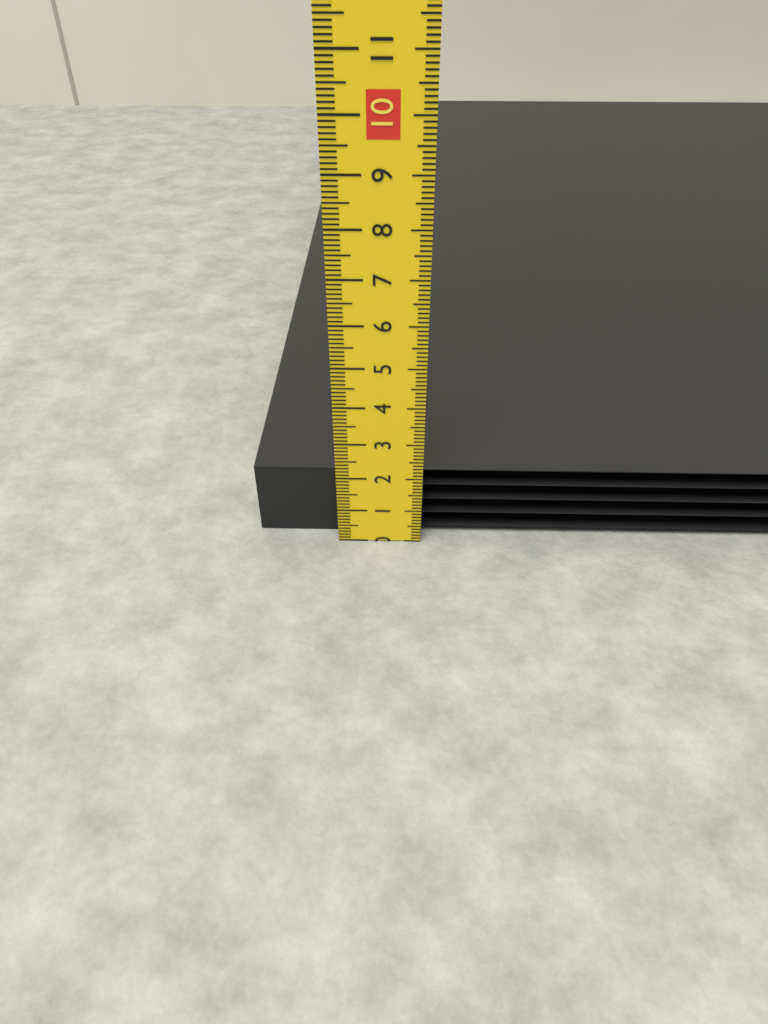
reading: 2.0 cm
